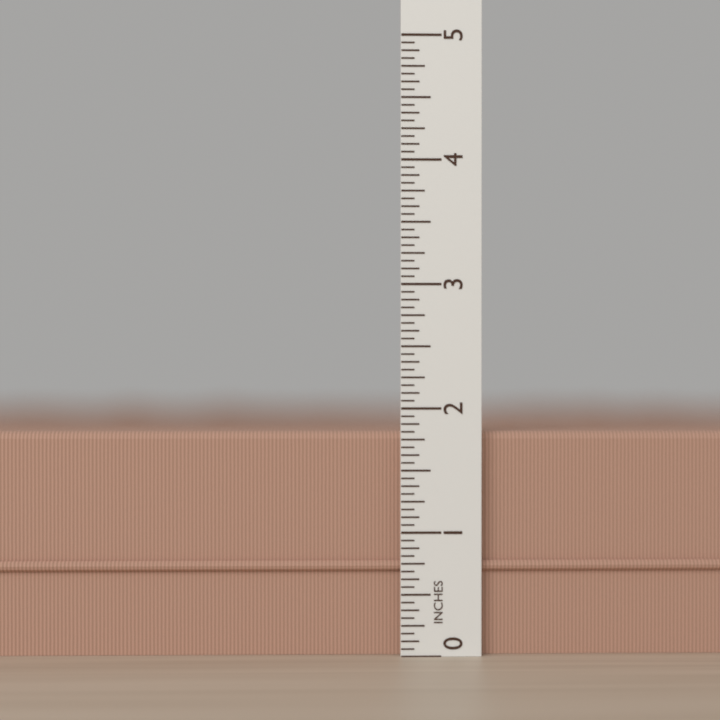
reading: 1.8125 in
